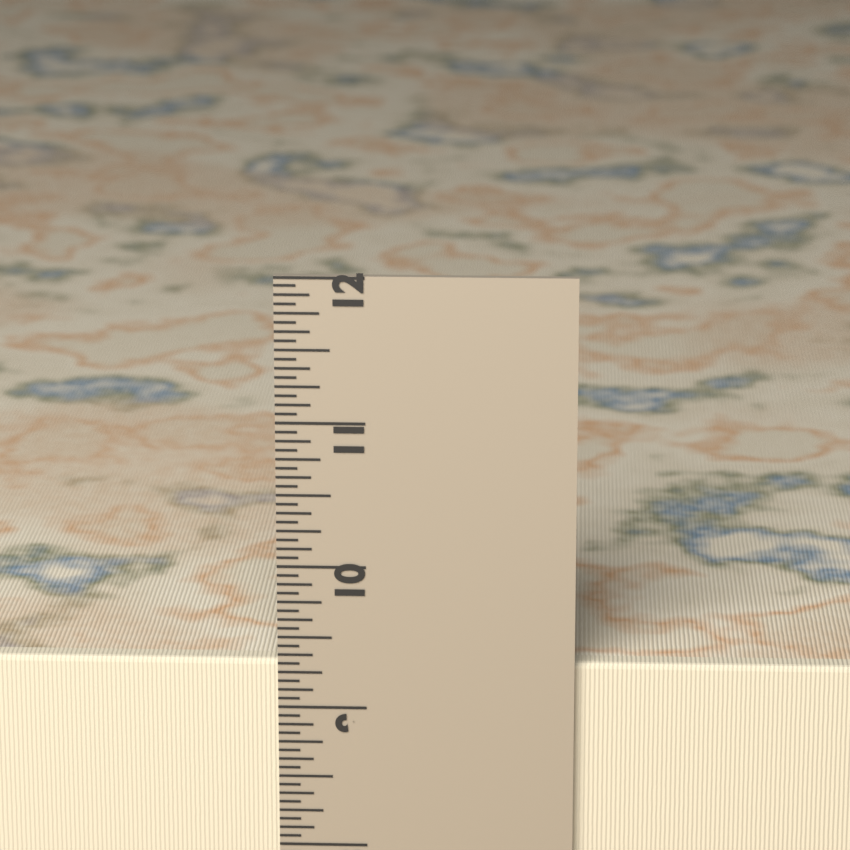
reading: 9.3125 in
